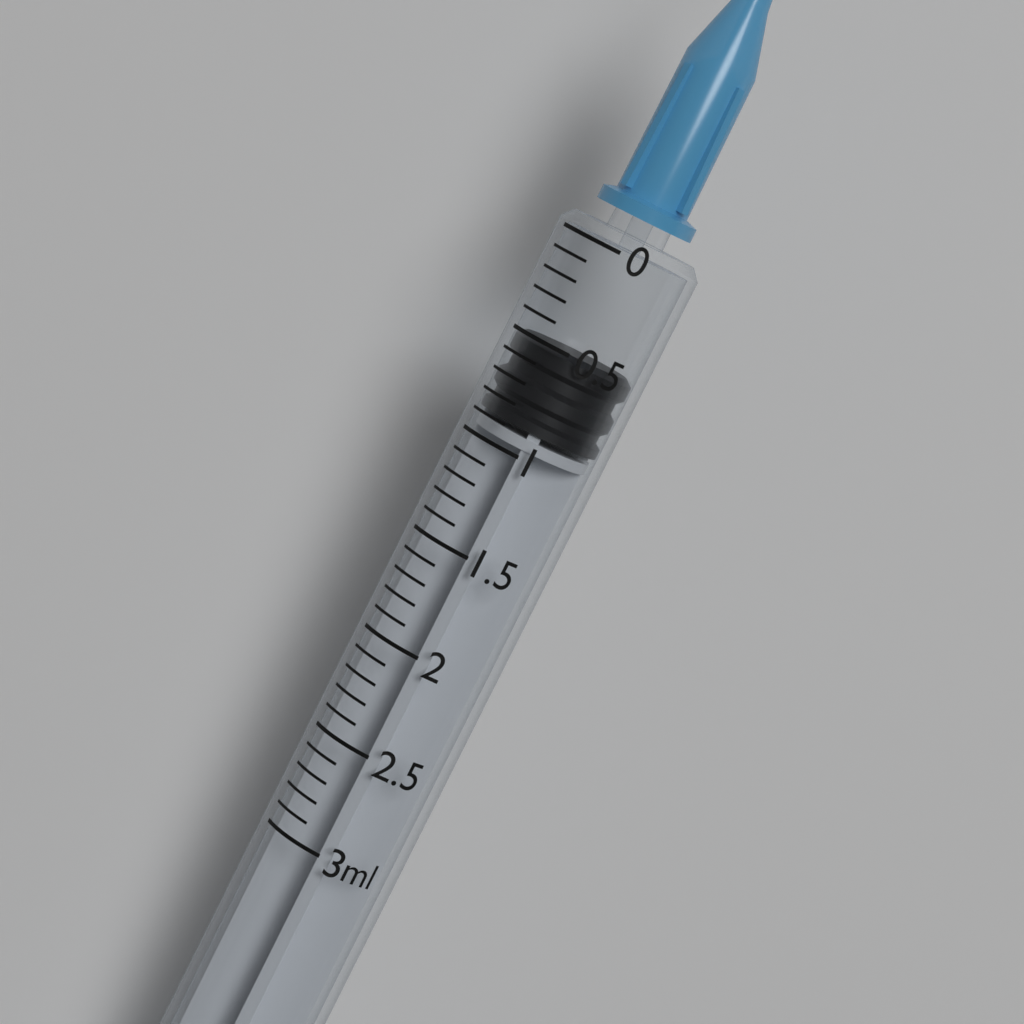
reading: 0.5 ml
